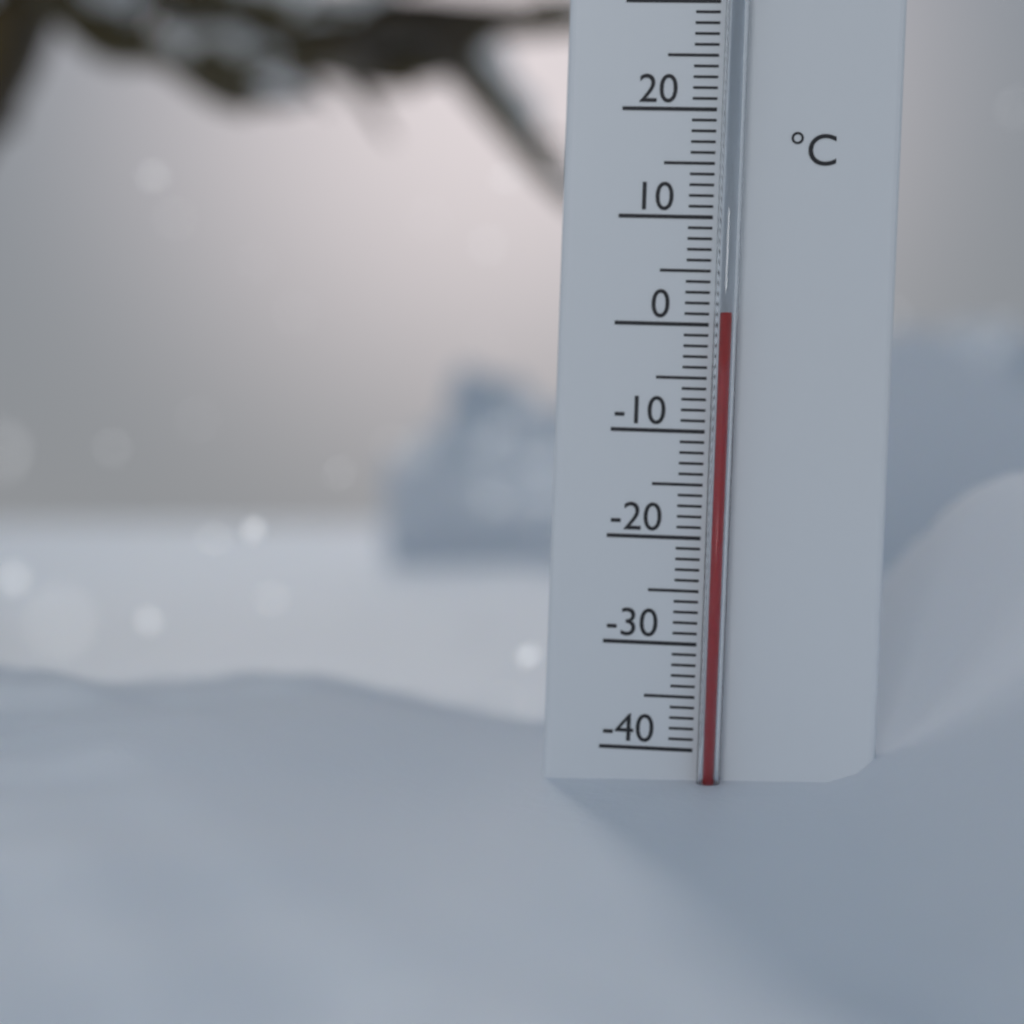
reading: 1 °C
